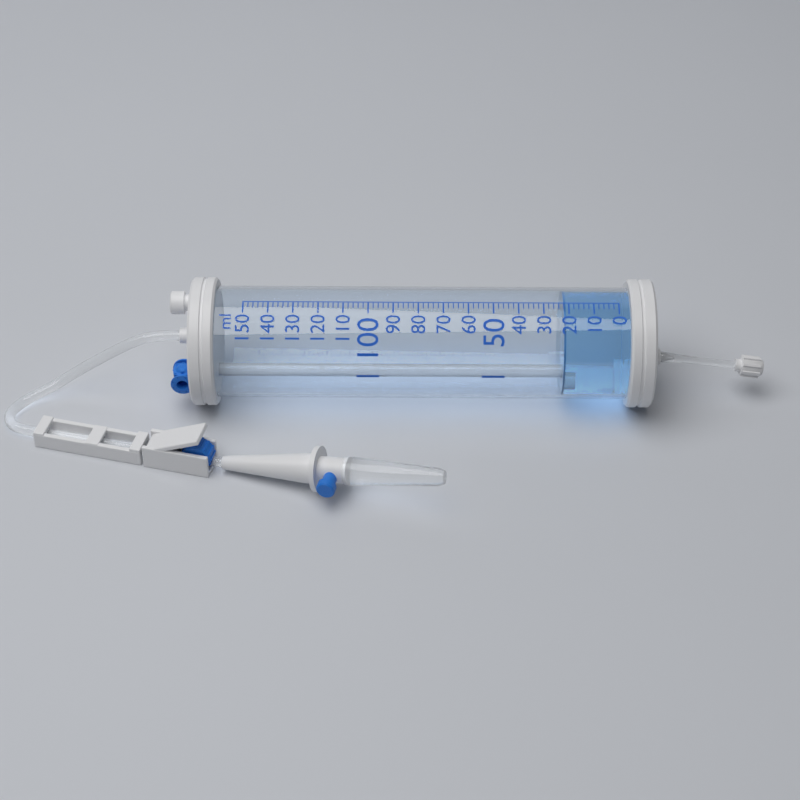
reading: 22 ml
